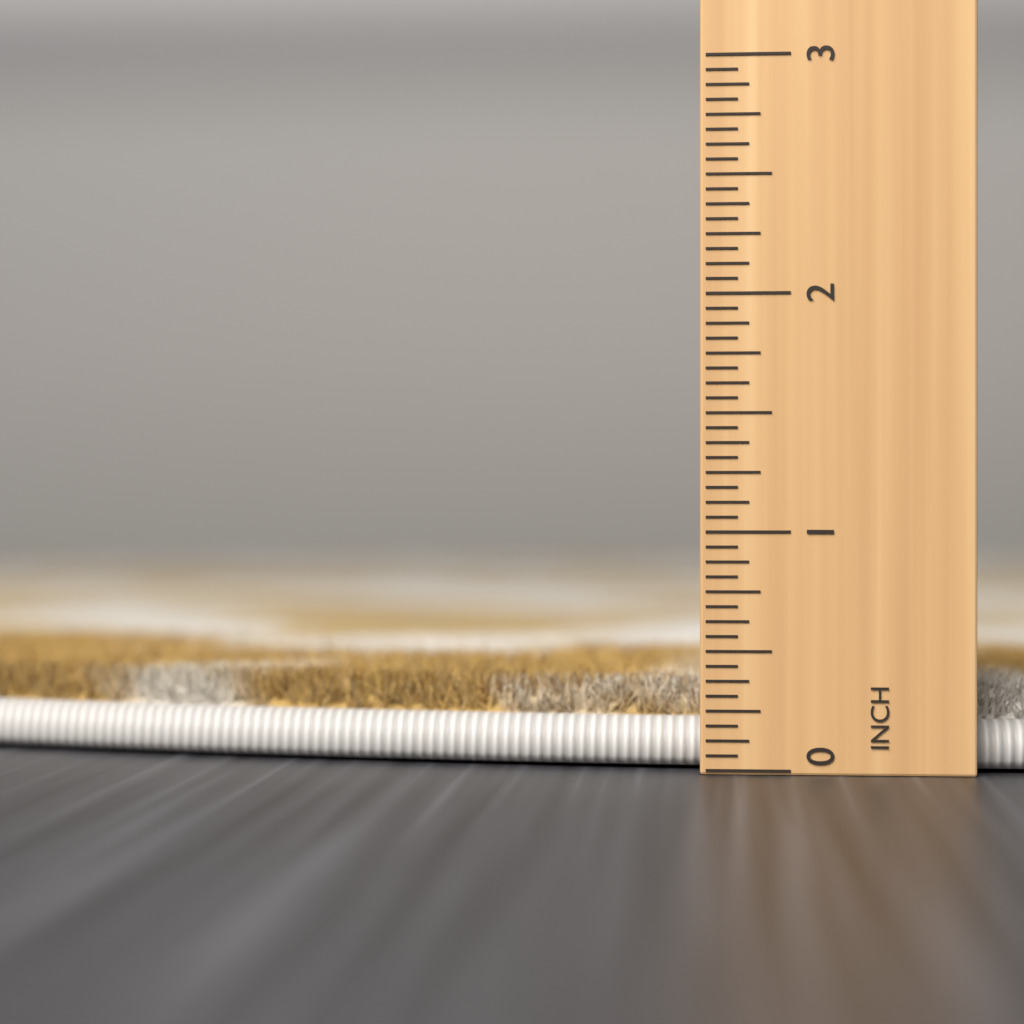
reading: 0.3750 in
